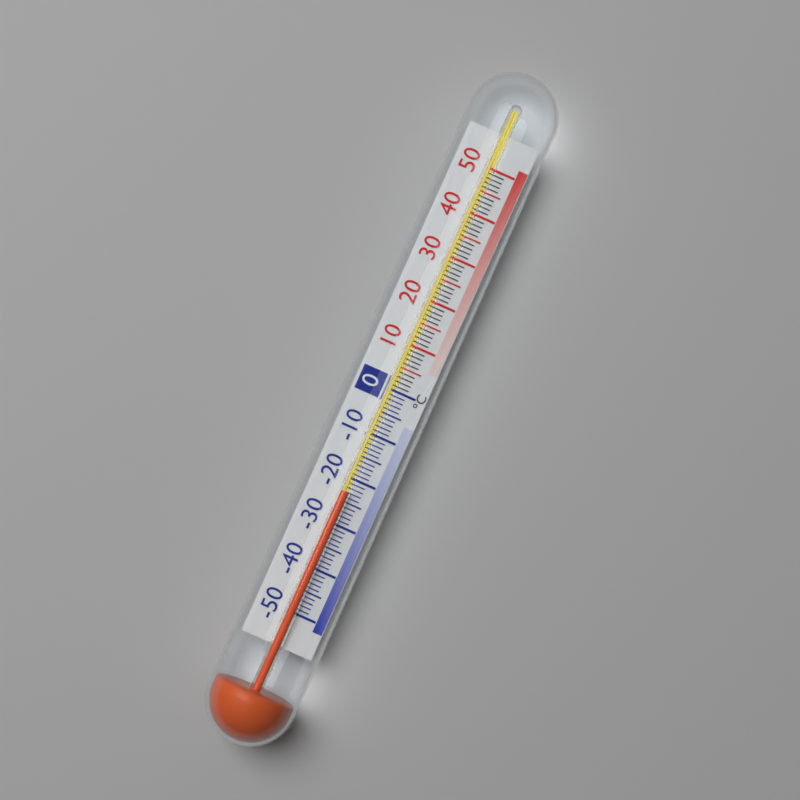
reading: -23 °C
